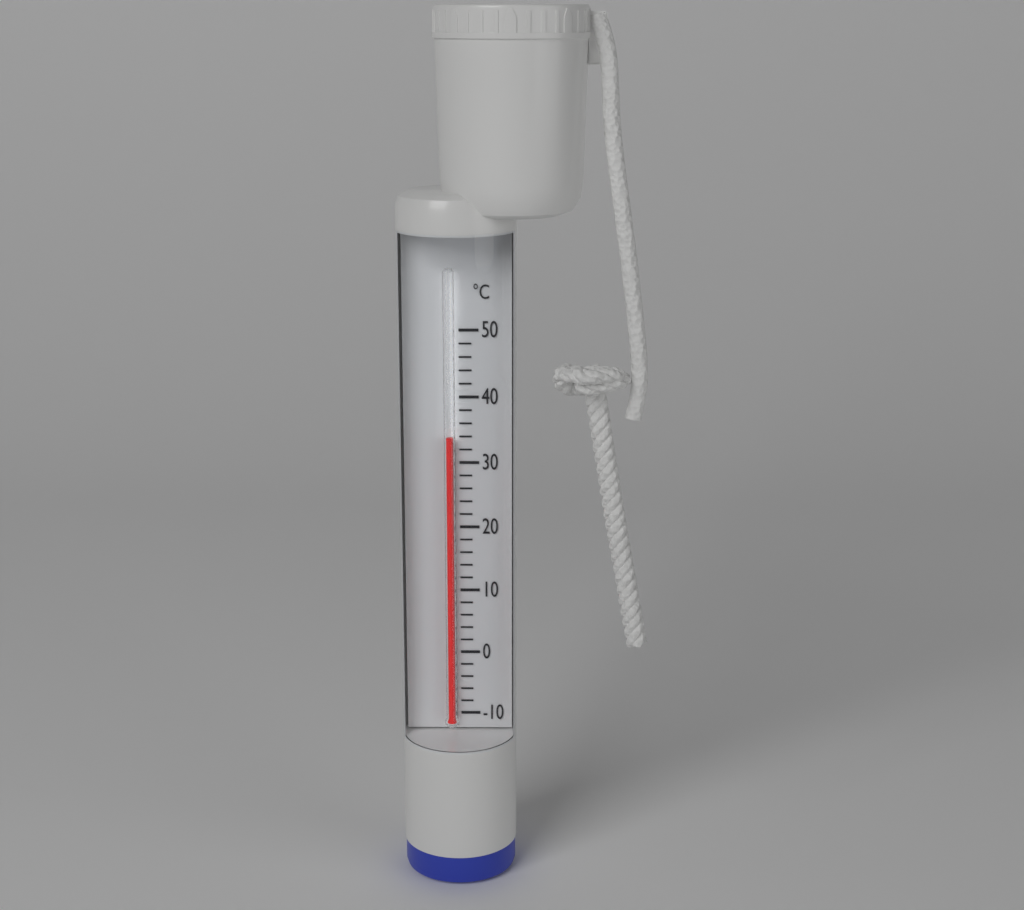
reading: 34 °C
